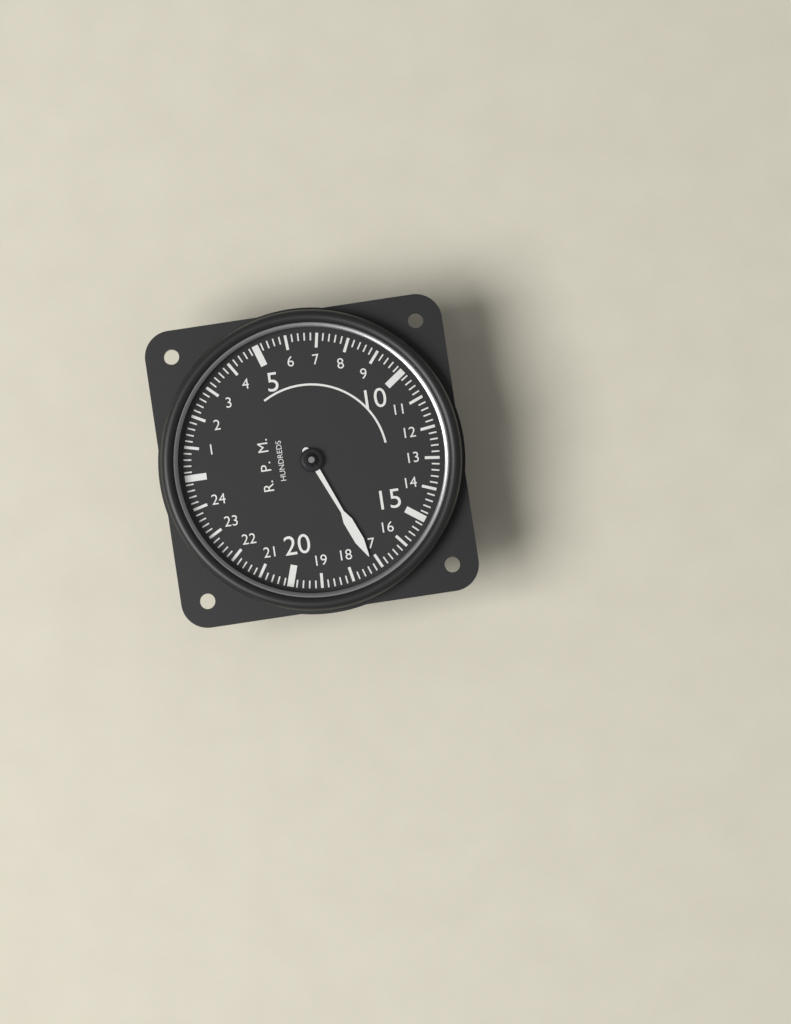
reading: 17.2 RPM x100
